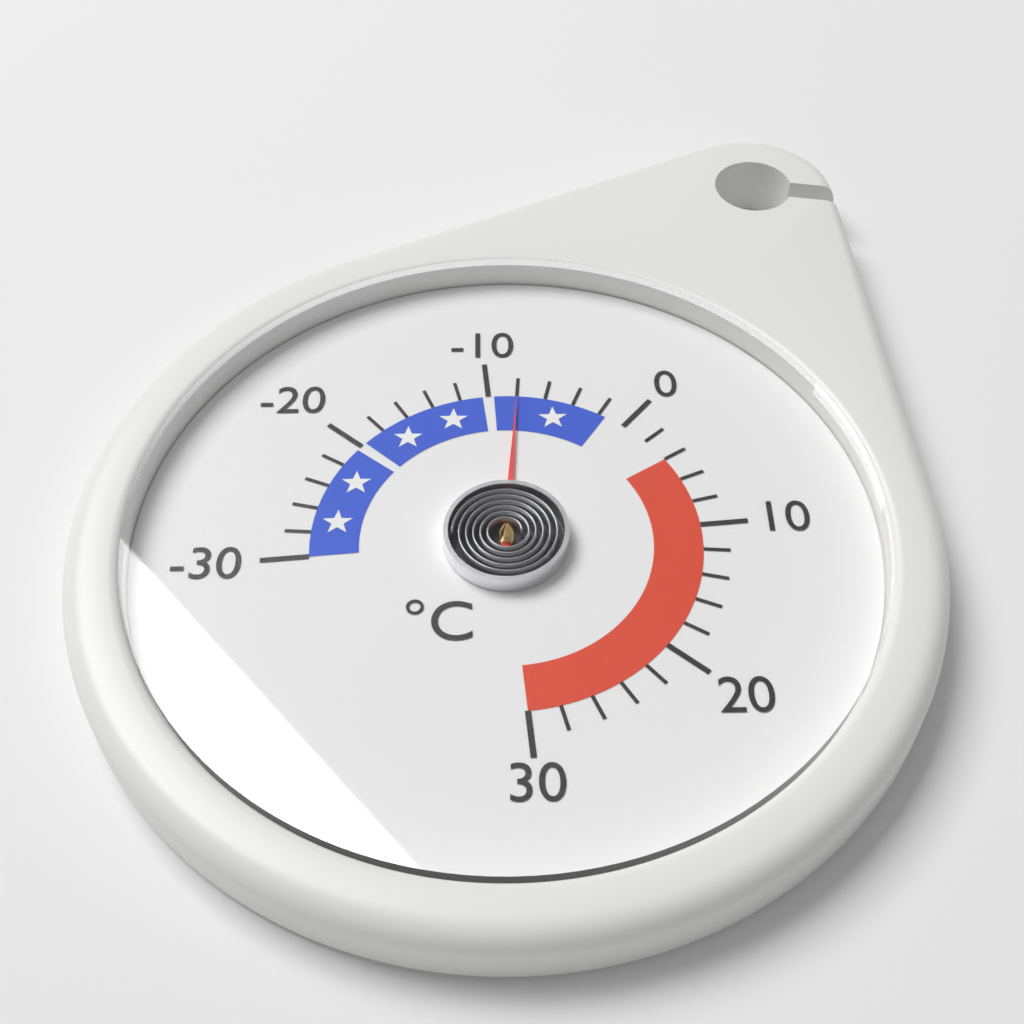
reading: -8 °C
